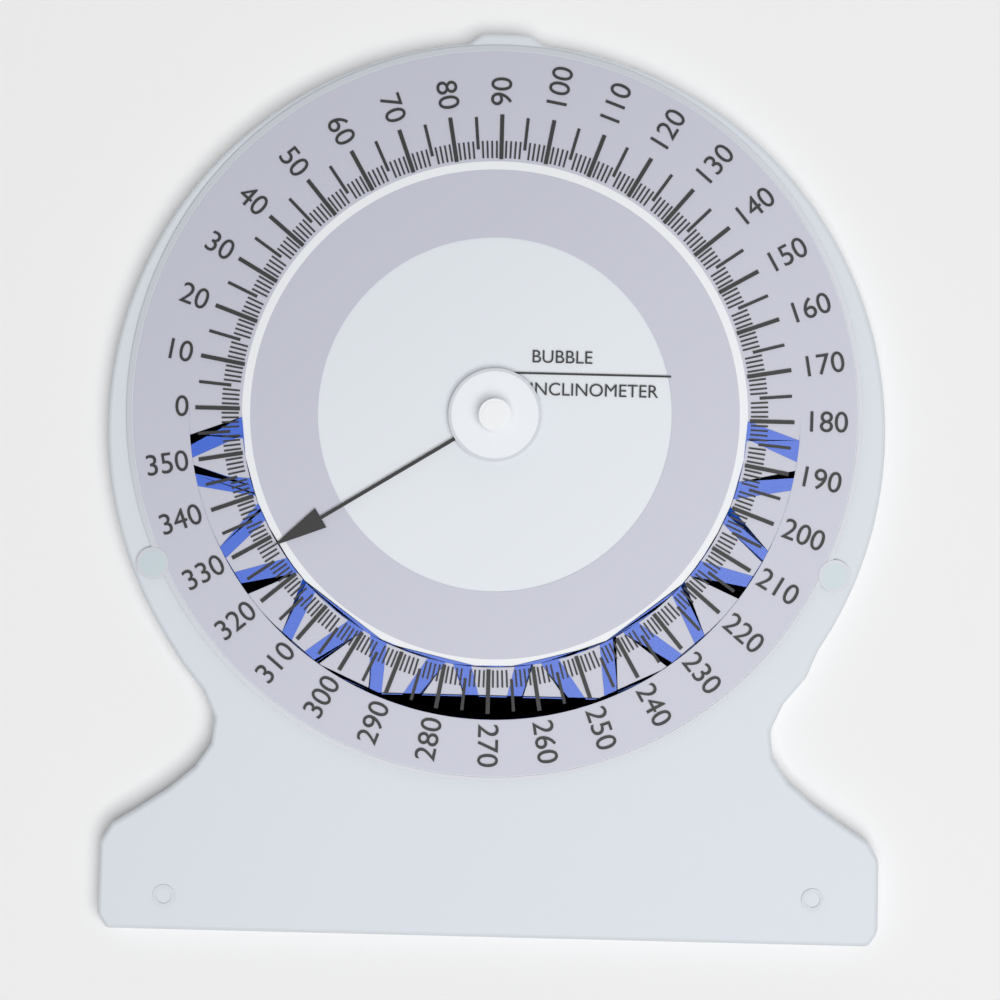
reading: 328 (no unit)
